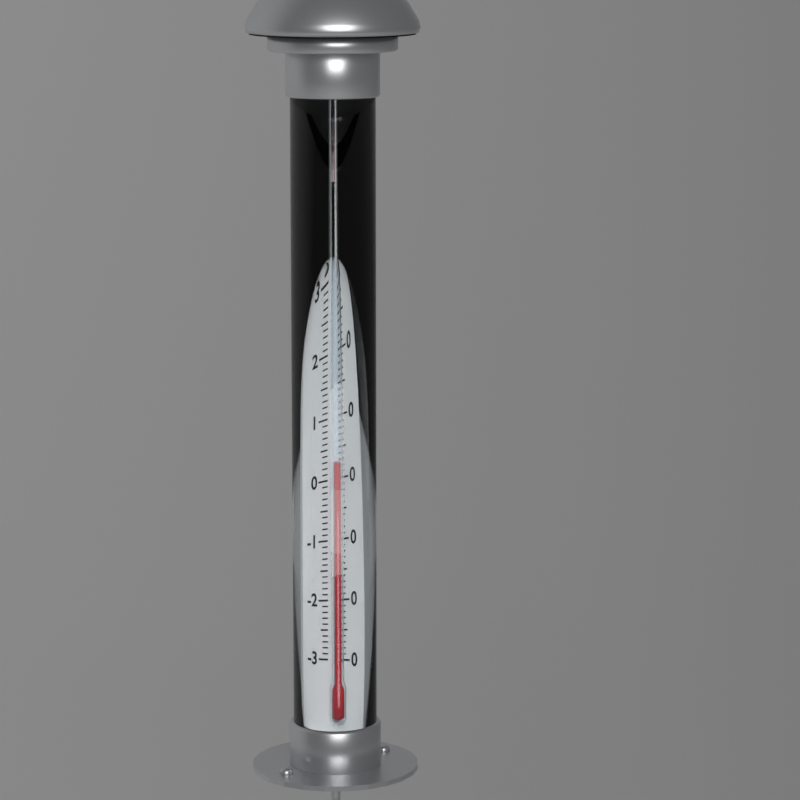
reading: 3 °C
